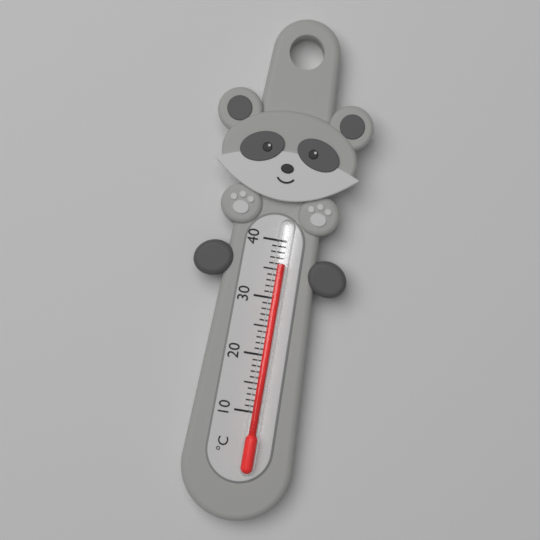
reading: 36 °C
